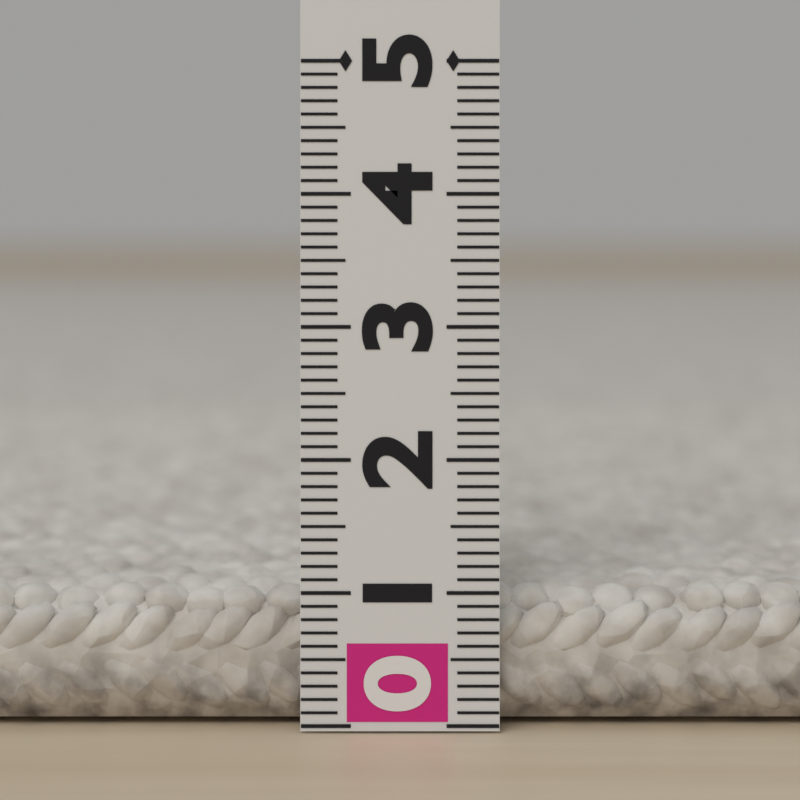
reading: 1.0 (no unit)
